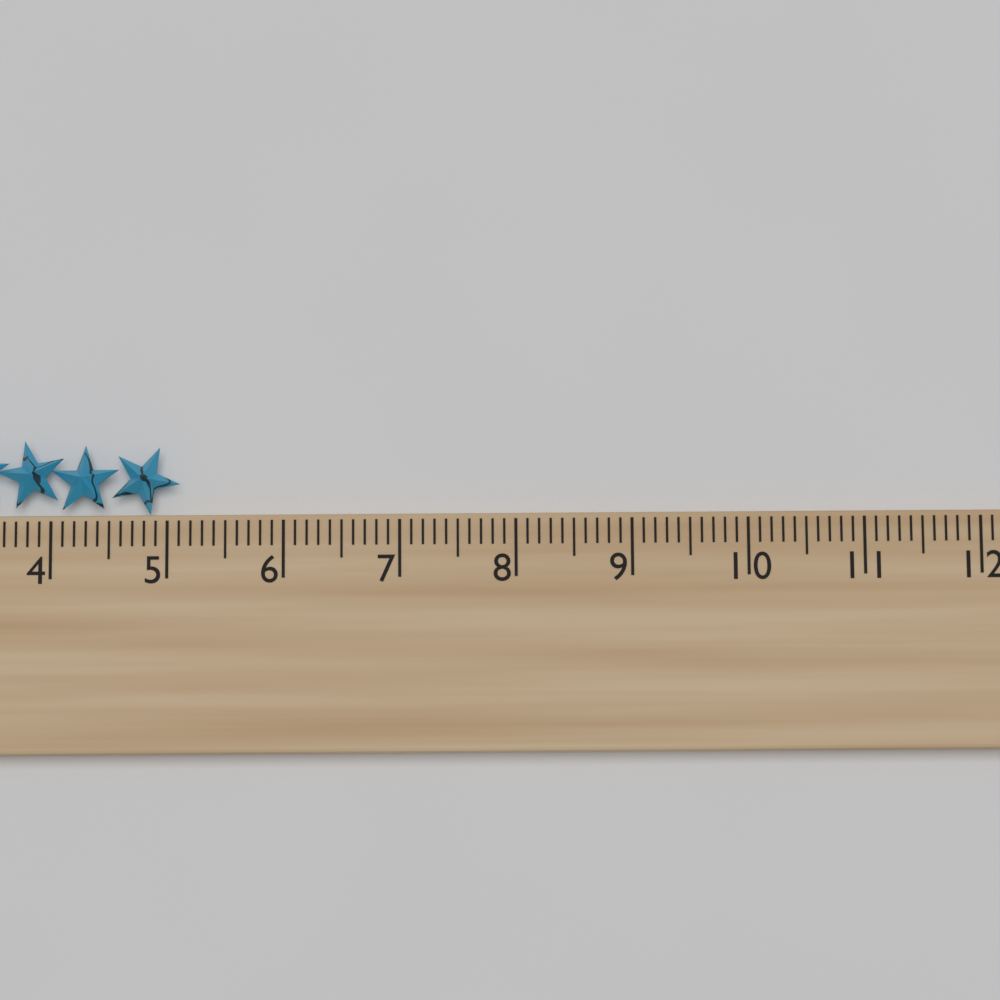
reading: 5.1 cm
